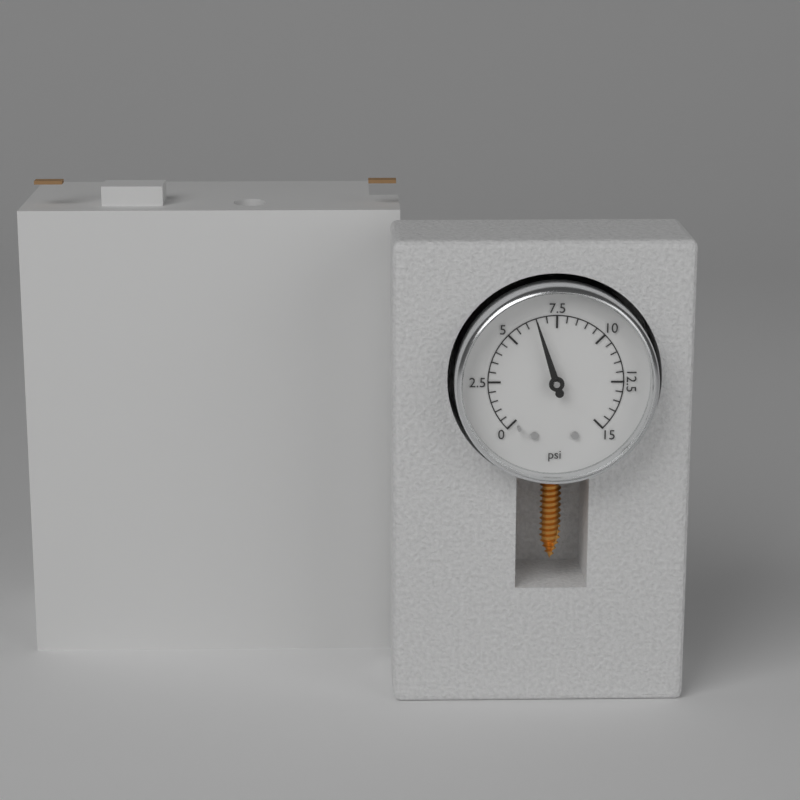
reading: 6.5 psi
